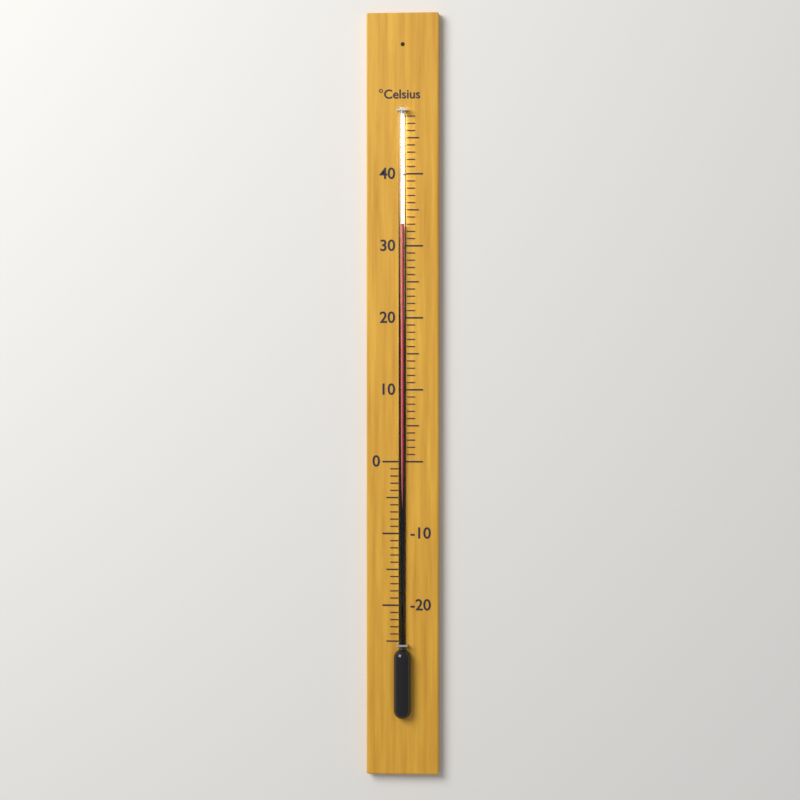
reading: 33 °C
